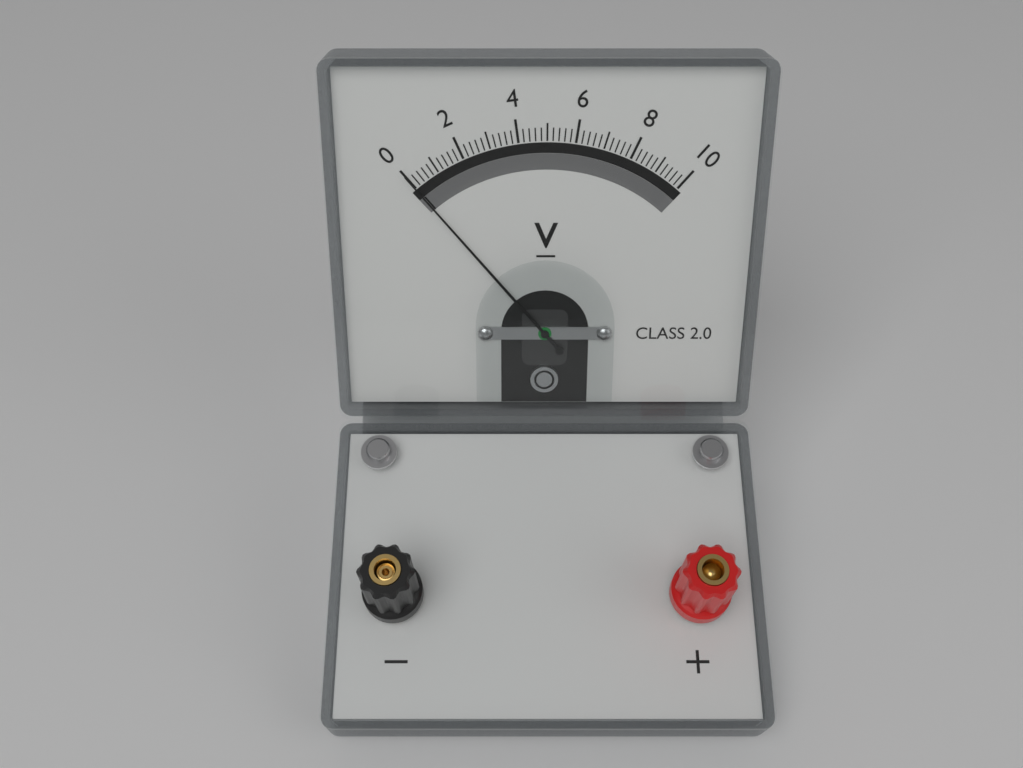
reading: 0.0 V
